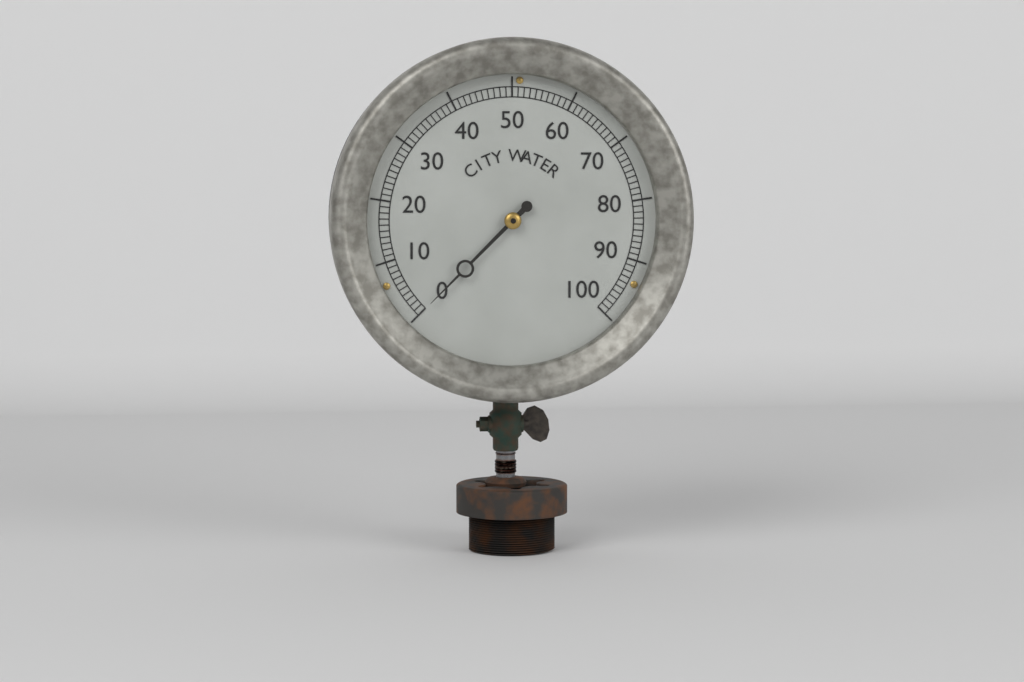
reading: 0 (no unit)
